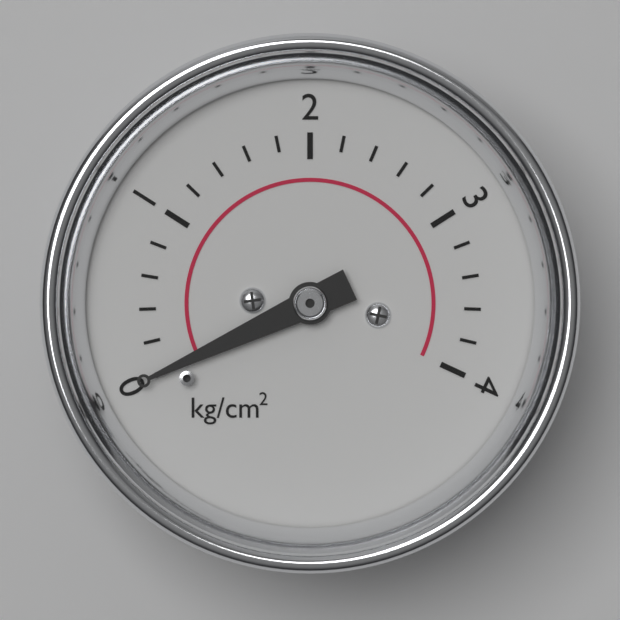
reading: 0.0 kg/cm²
